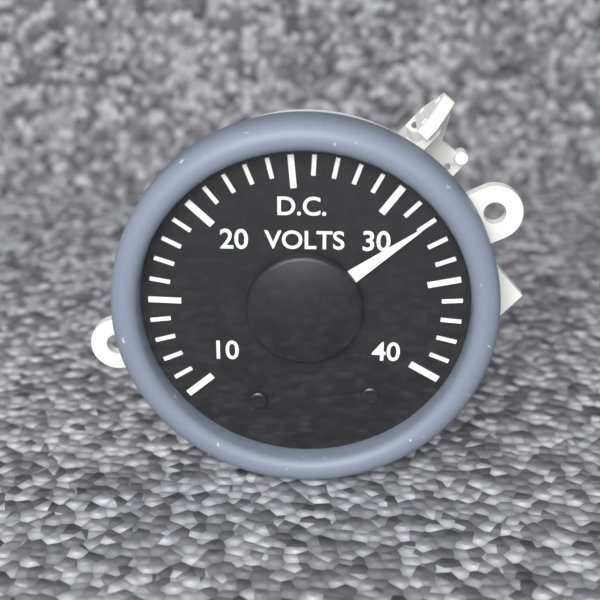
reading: 32 V
